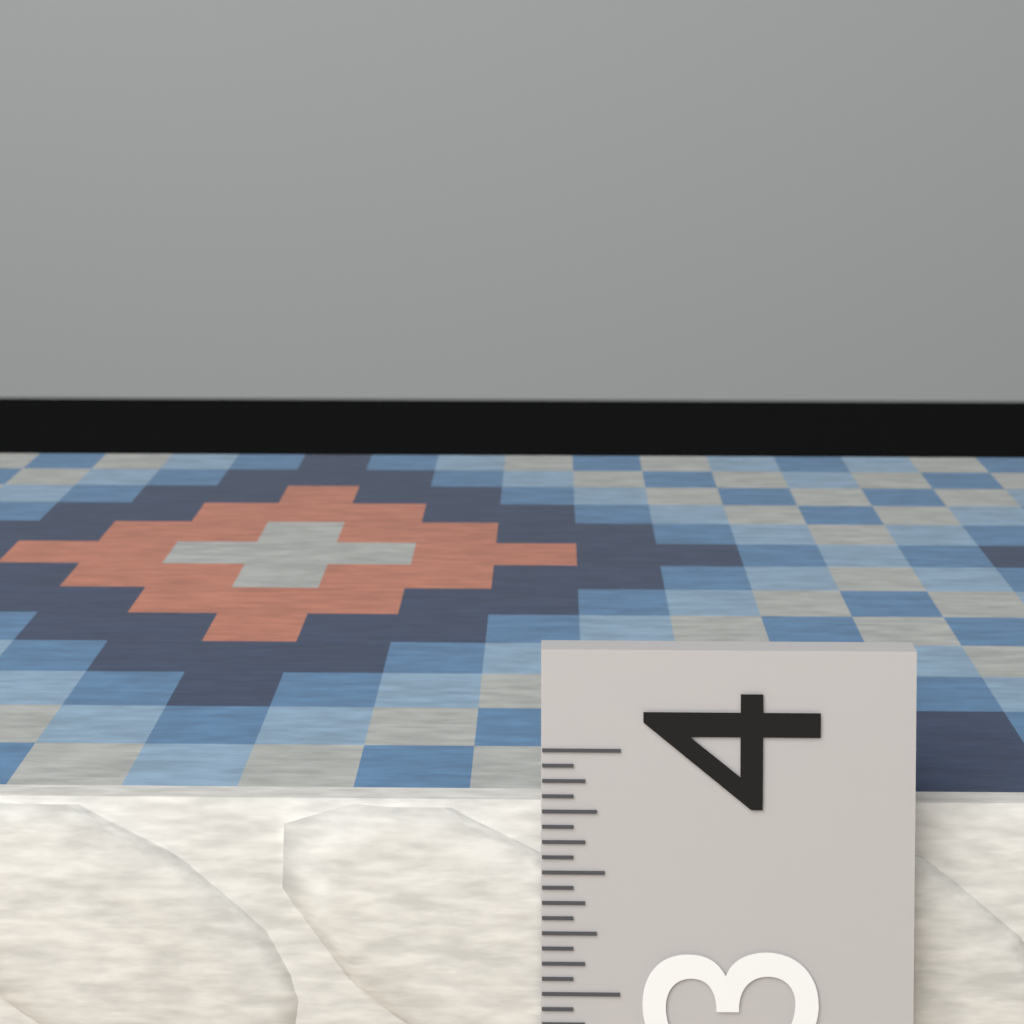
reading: 3.6875 (no unit)
